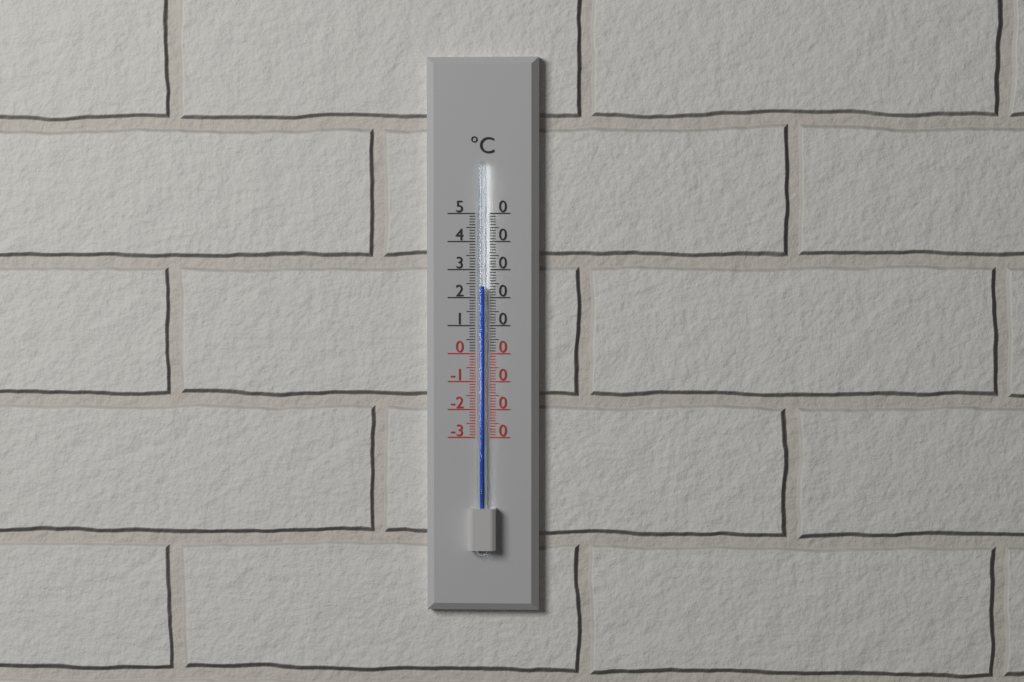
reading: 24 °C
